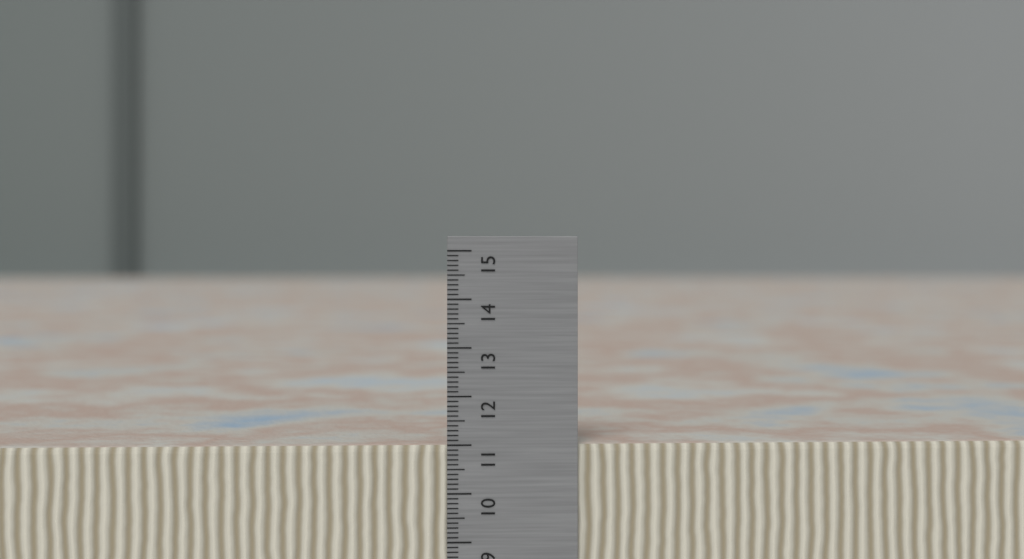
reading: 11.0 cm
